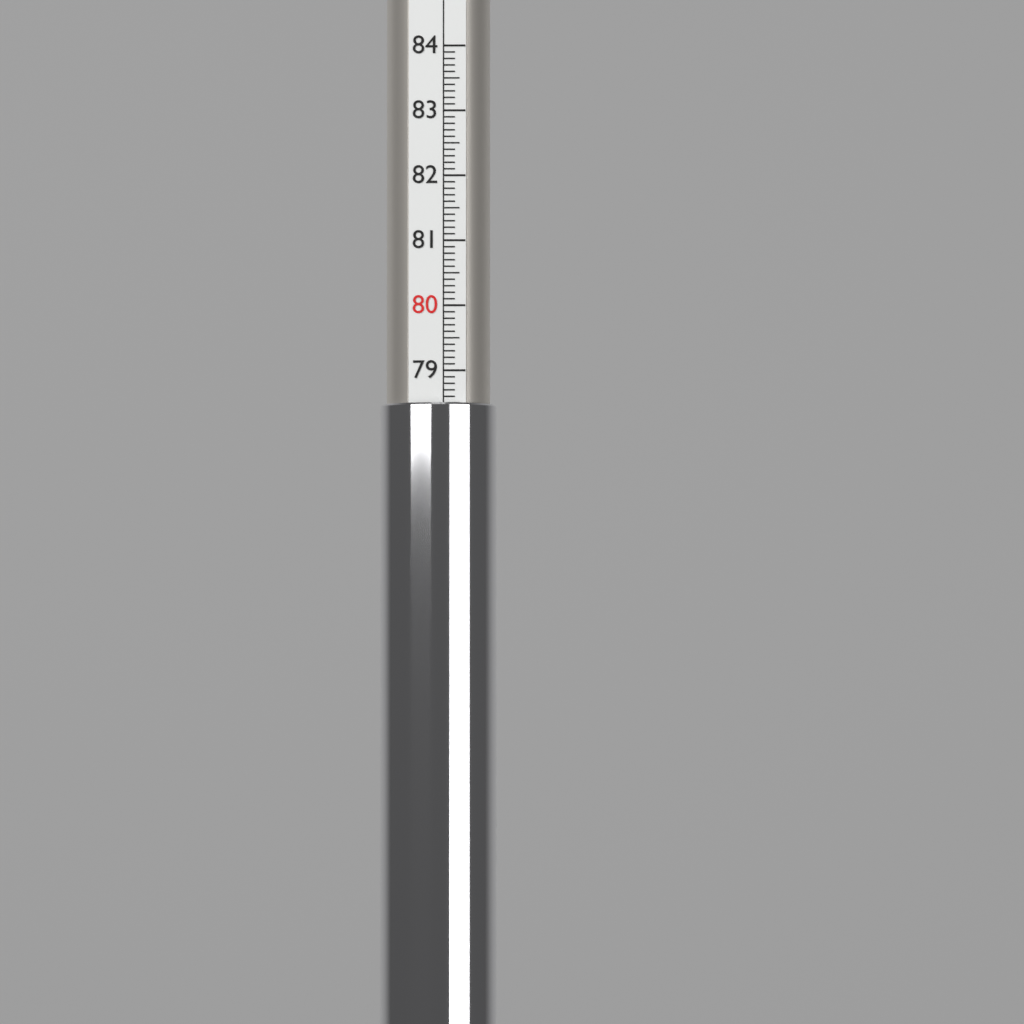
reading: 78.5 (no unit)
